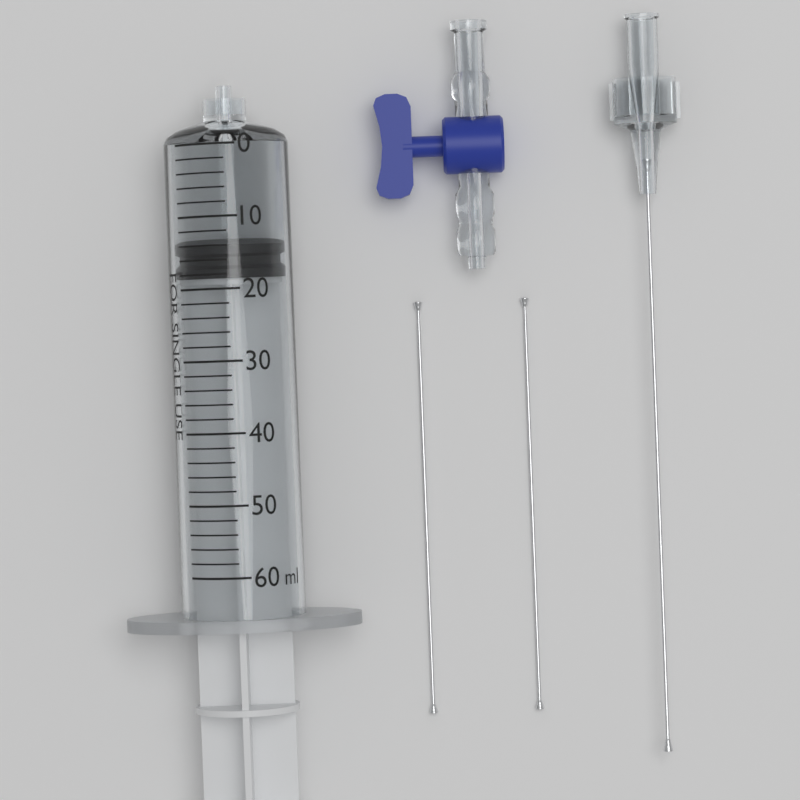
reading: 14 ml
